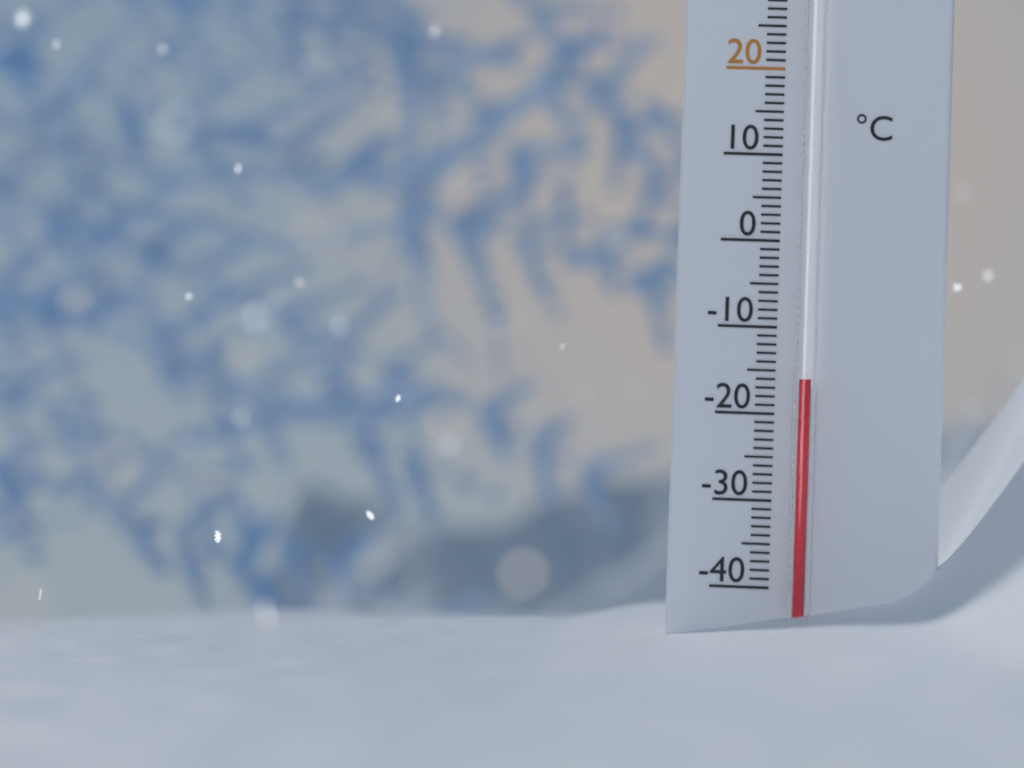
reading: -16 °C
